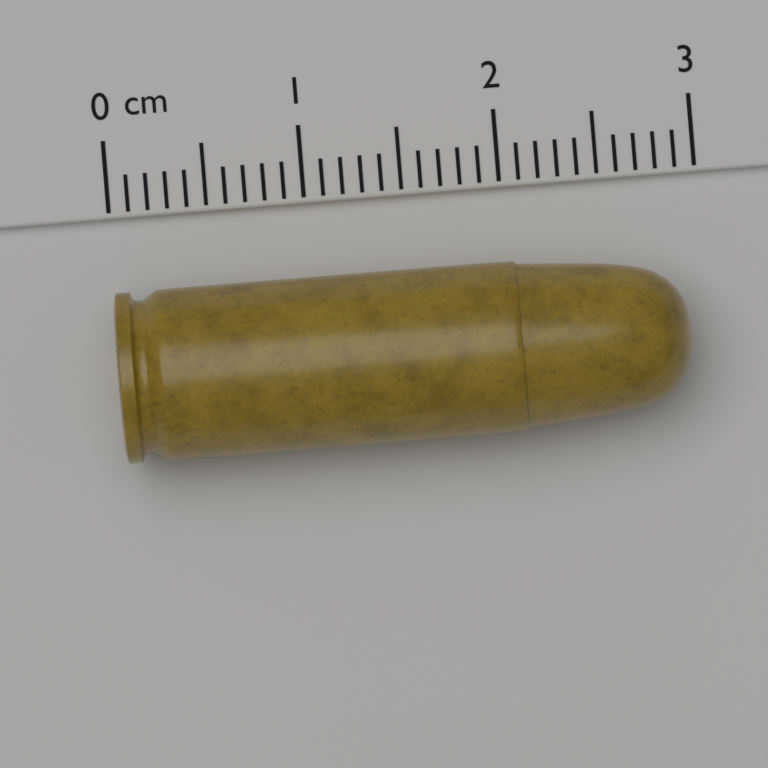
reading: 2.9 cm
